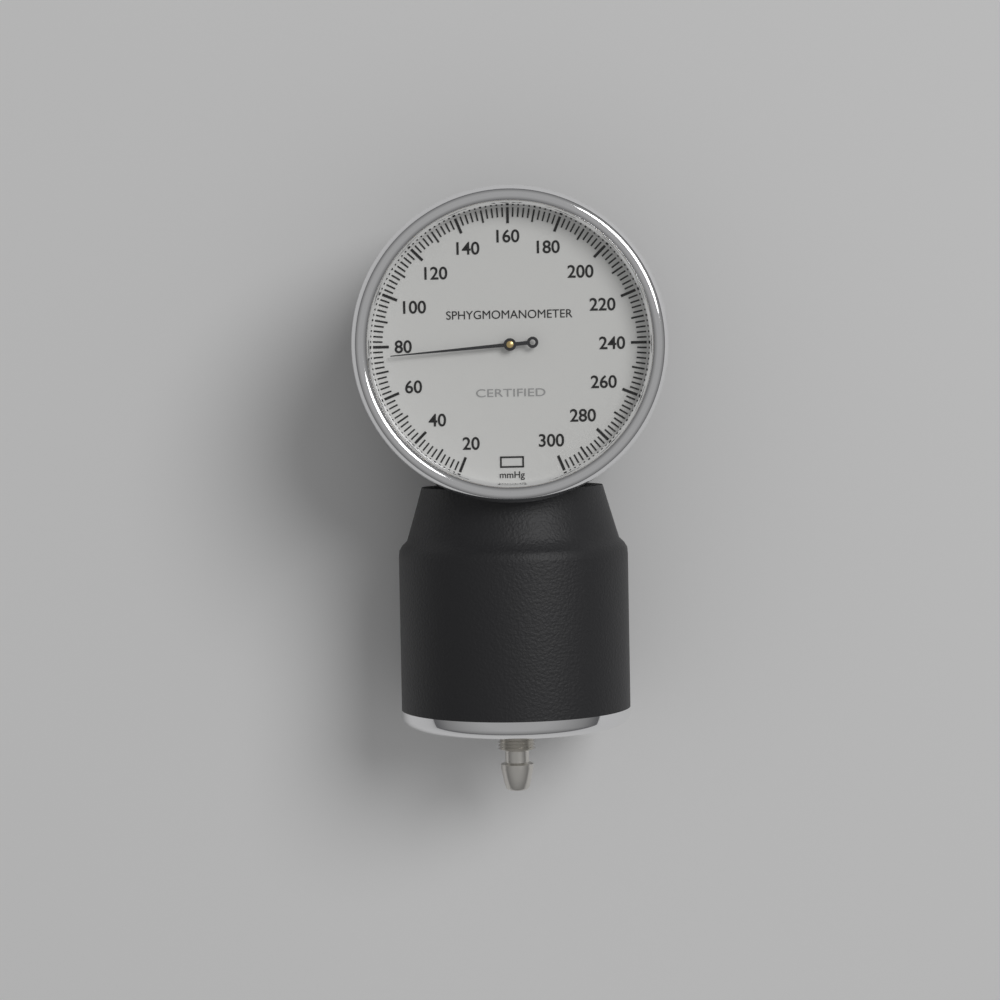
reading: 76 mmHg
